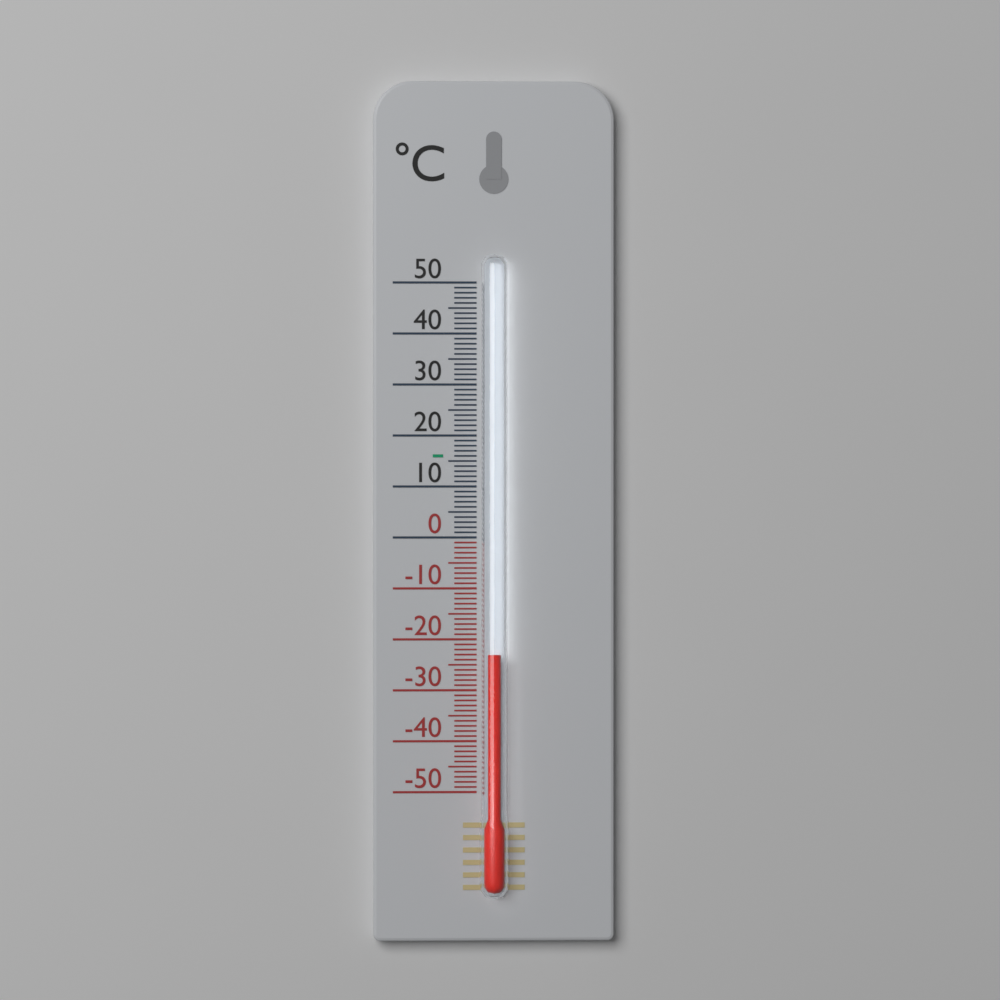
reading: -23 °C
